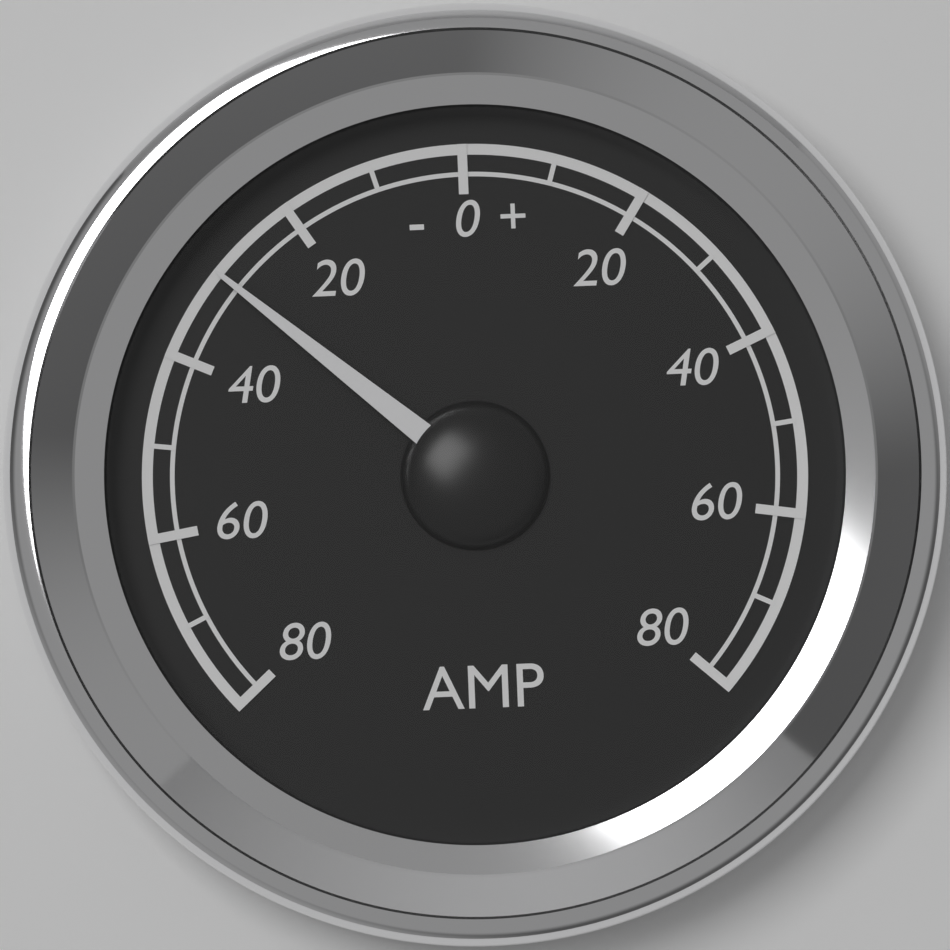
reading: -30 A
